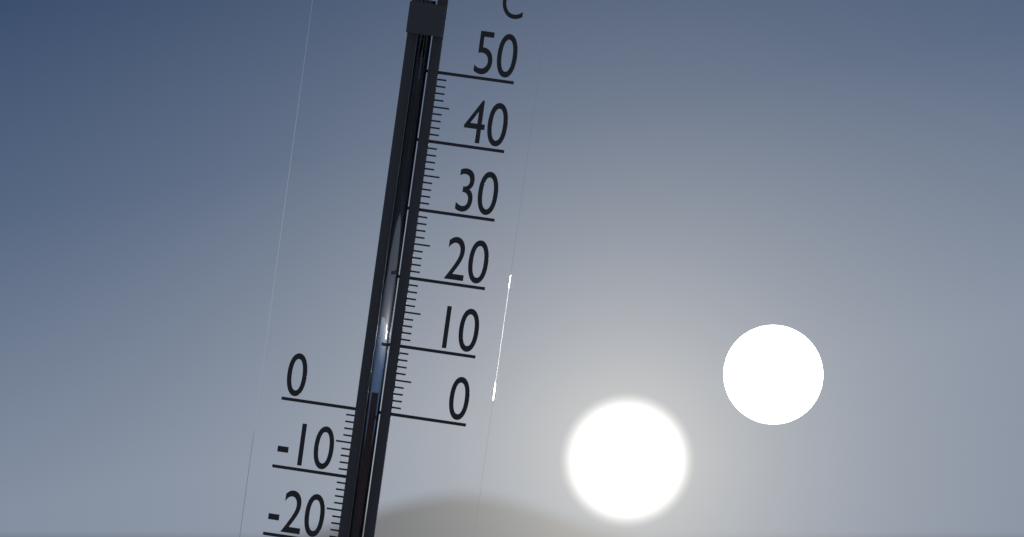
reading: 3 °C
